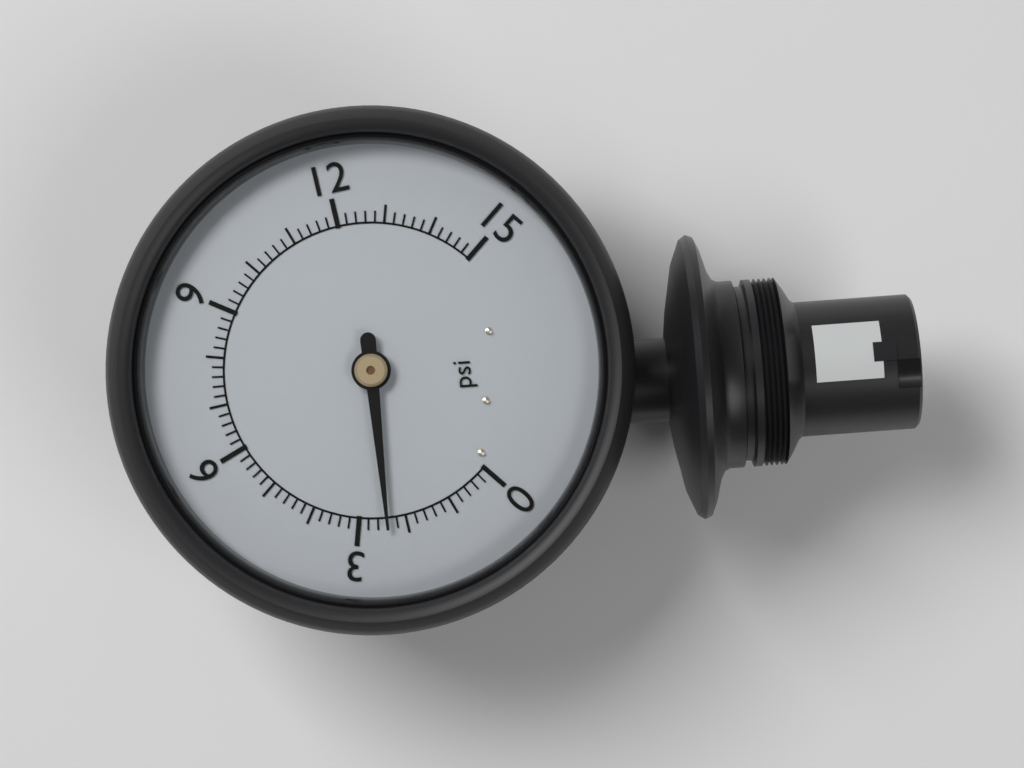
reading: 2.4 psi
